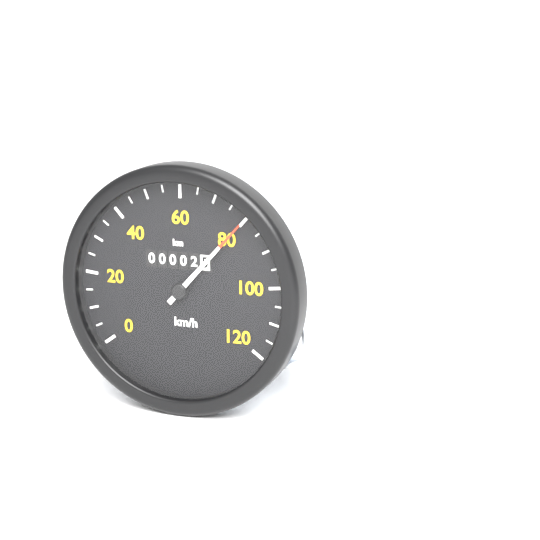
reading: 80 km/h
